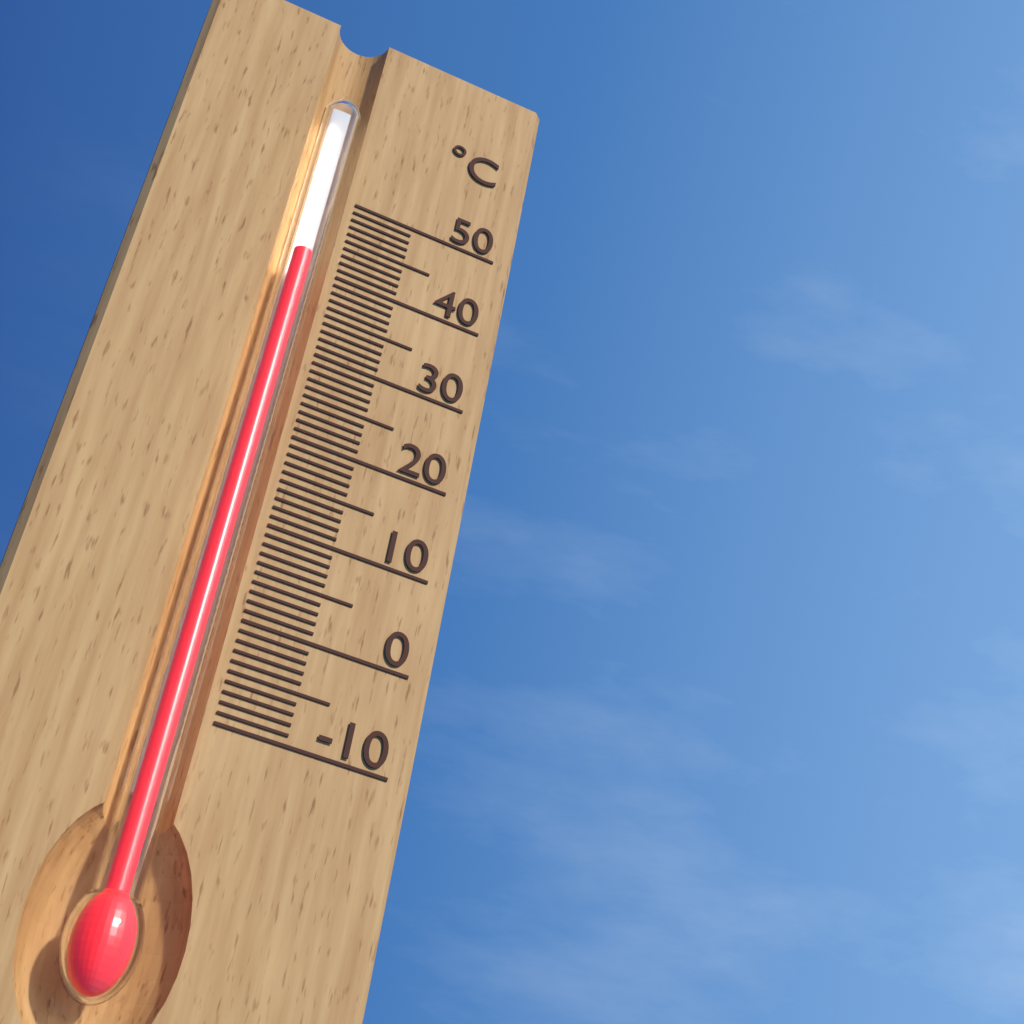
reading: 41 °C
